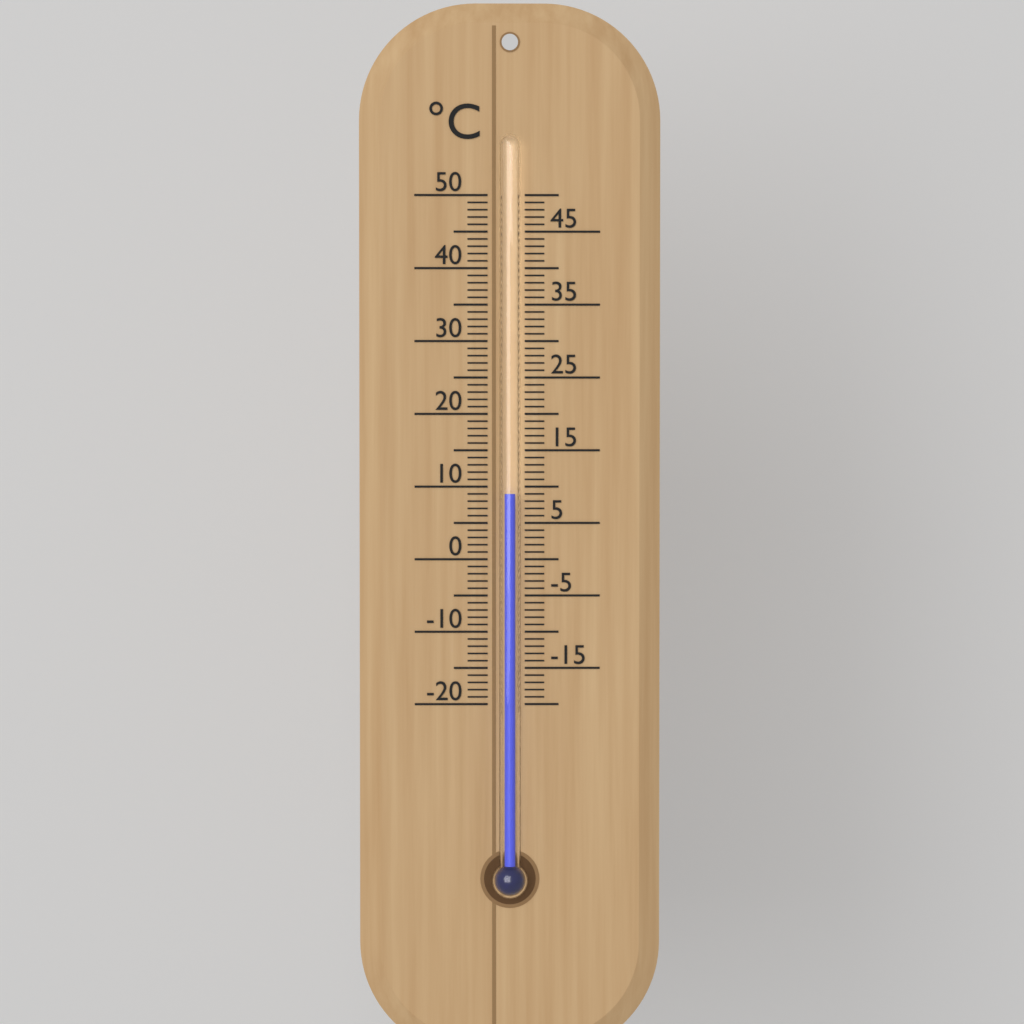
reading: 9 °C
